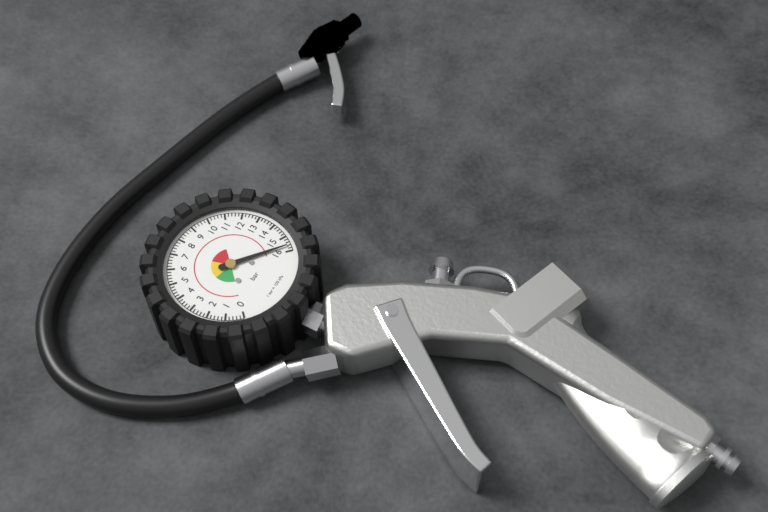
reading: 15.6 bar
